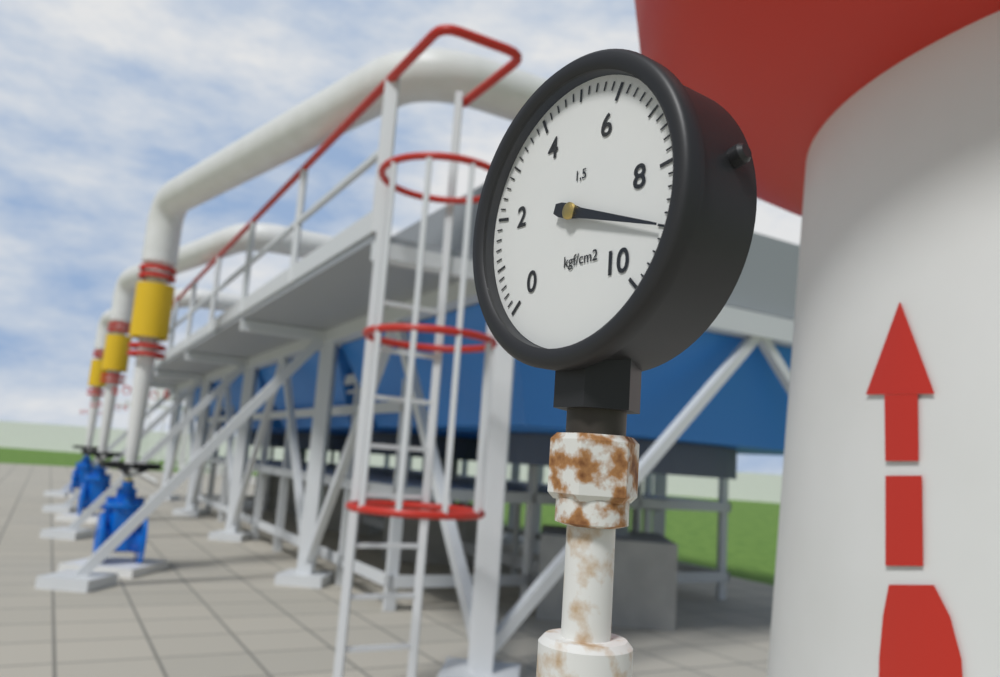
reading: 9.0 kgf/cm²
